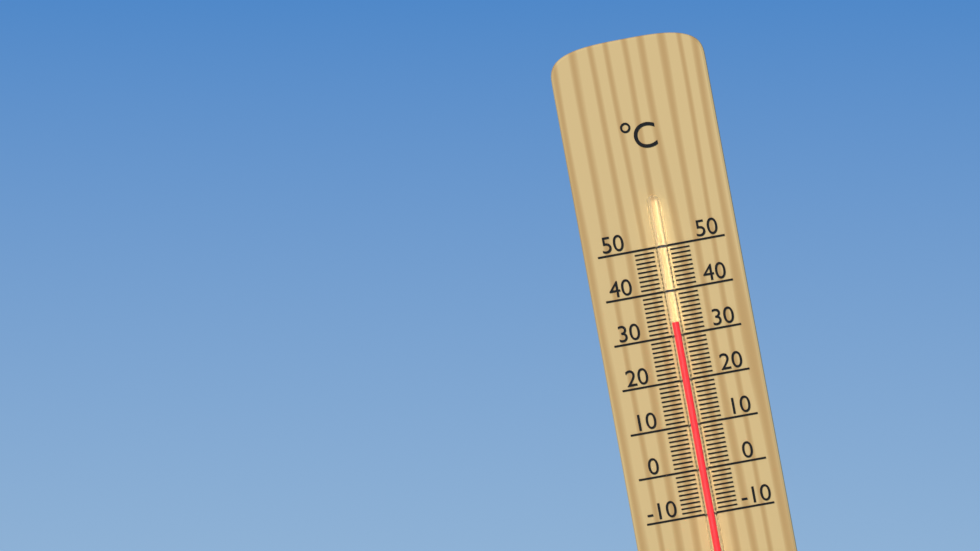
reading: 33 °C
